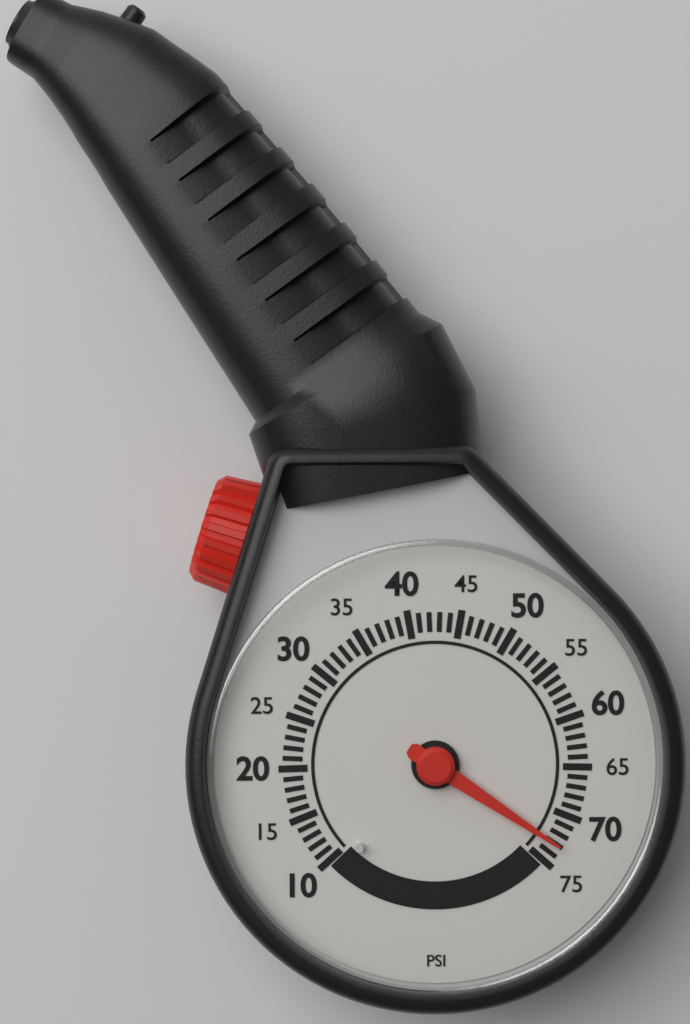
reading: 73 psi
